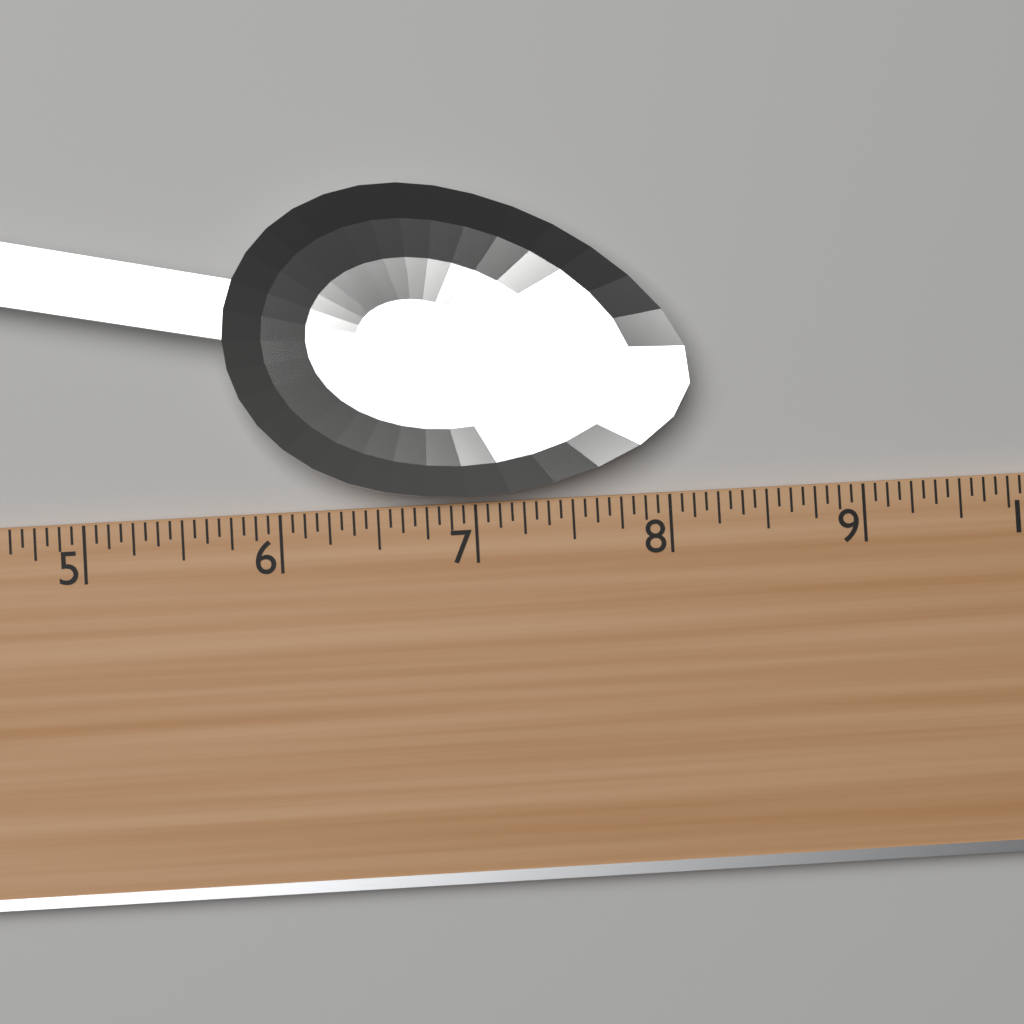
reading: 8.1250 (no unit)
